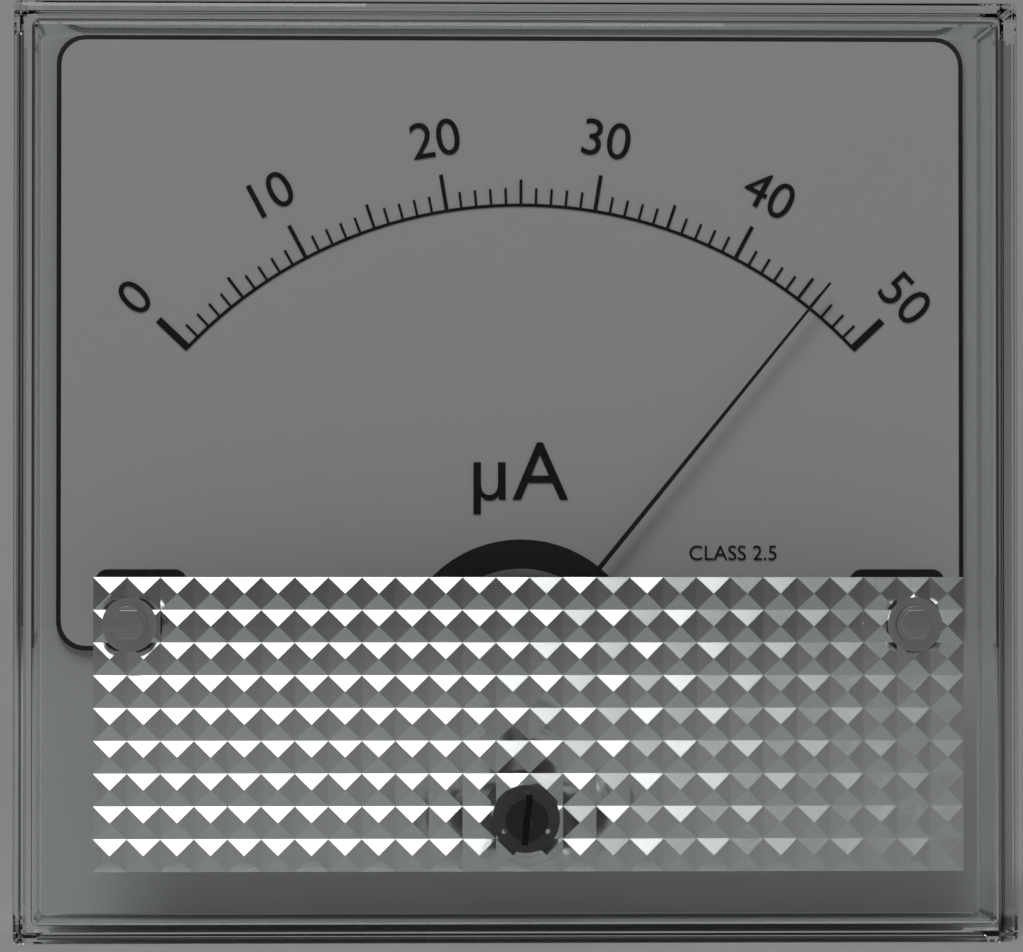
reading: 46 µA
